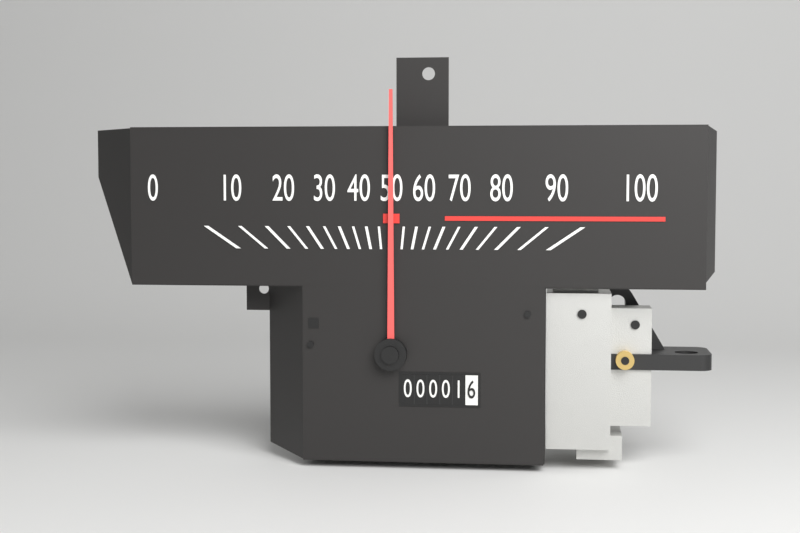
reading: 50 (no unit)
